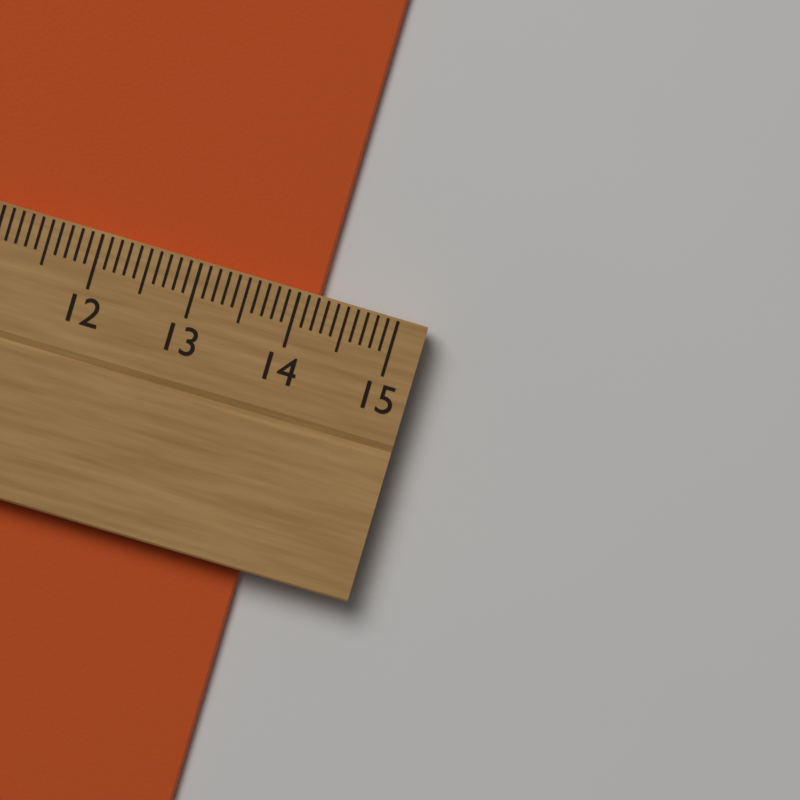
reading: 14.2 cm
